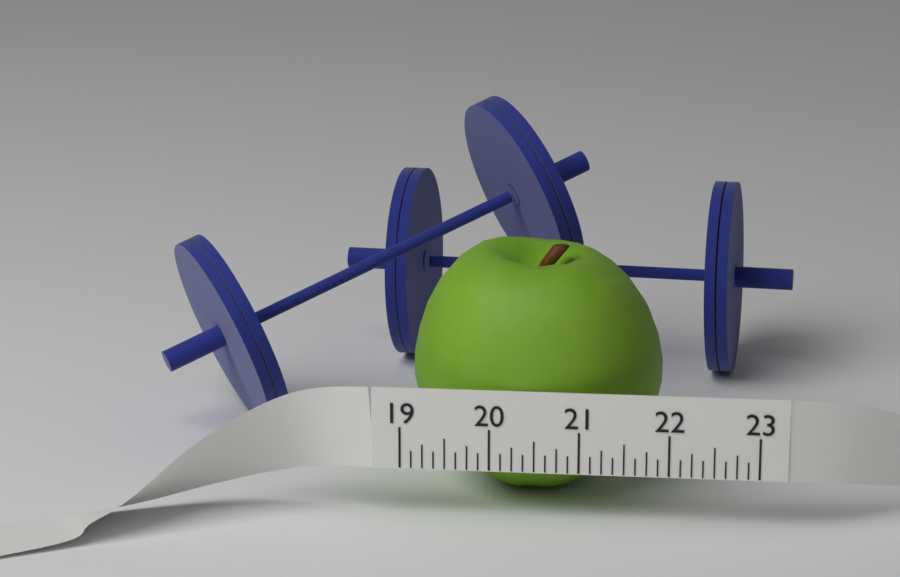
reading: 21.875 (no unit)
